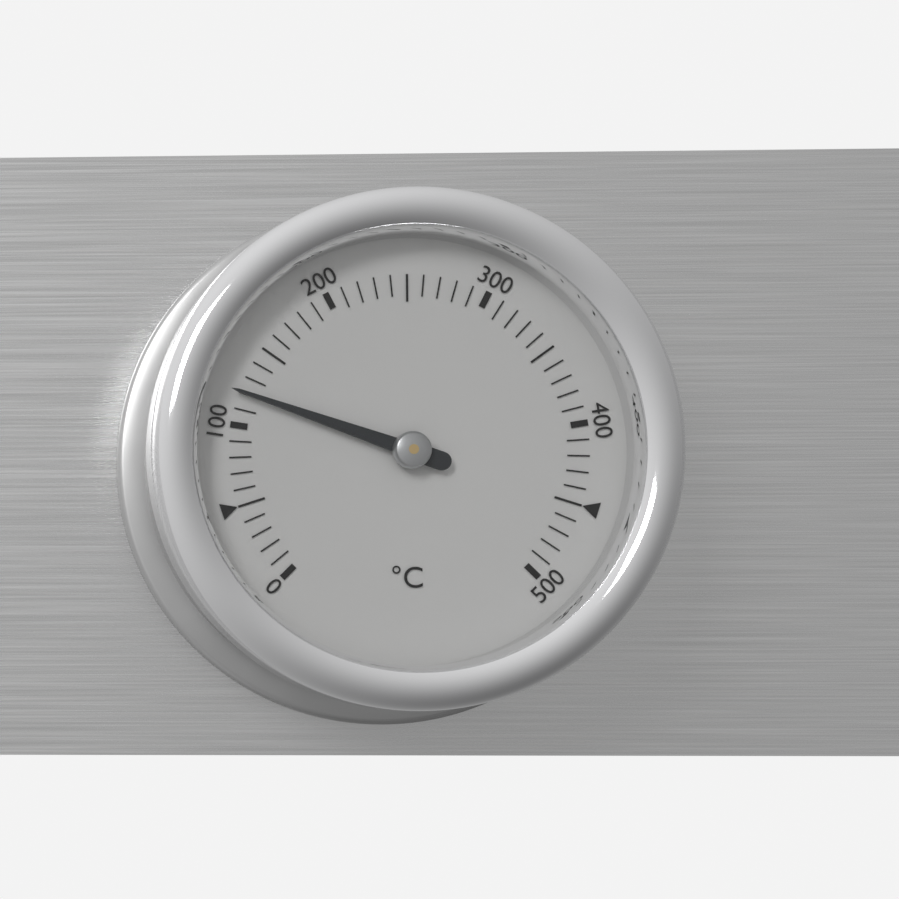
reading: 120 °C
